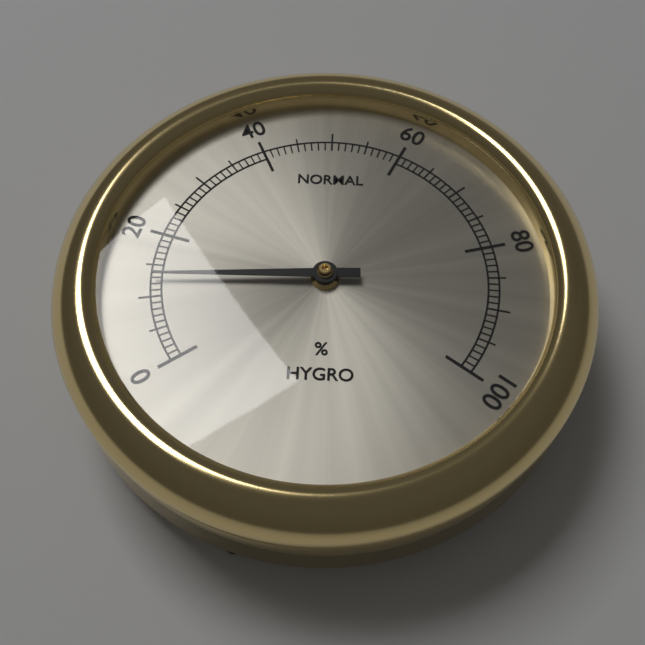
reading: 13 %
